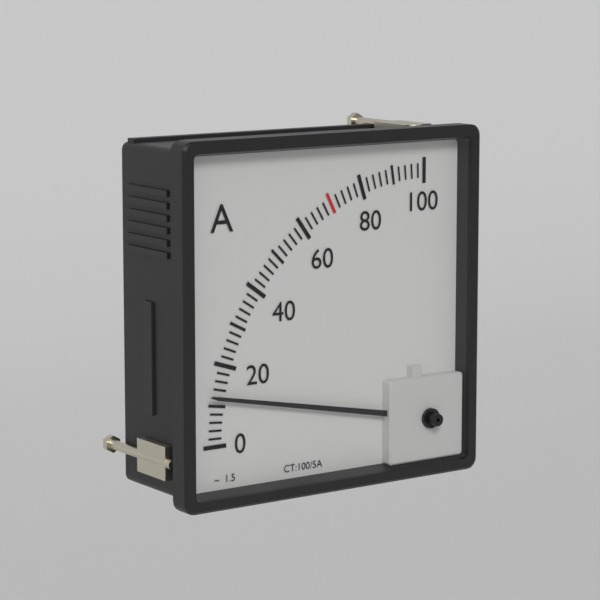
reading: 12 A
